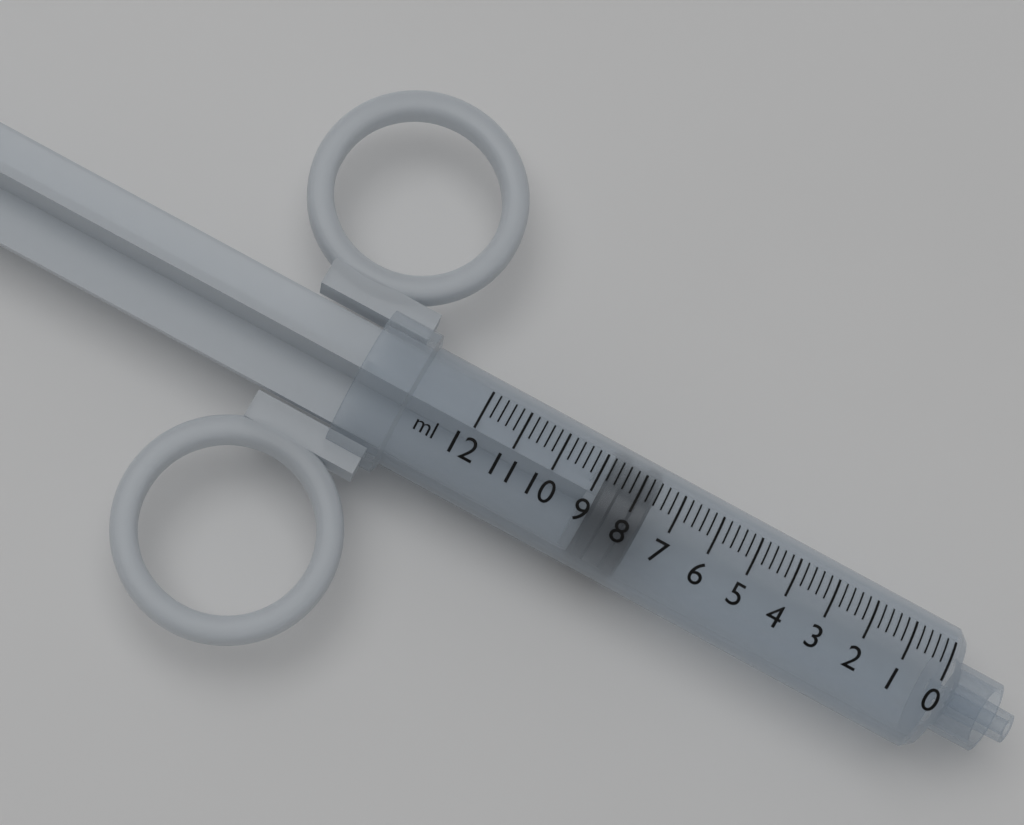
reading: 7.6 ml
